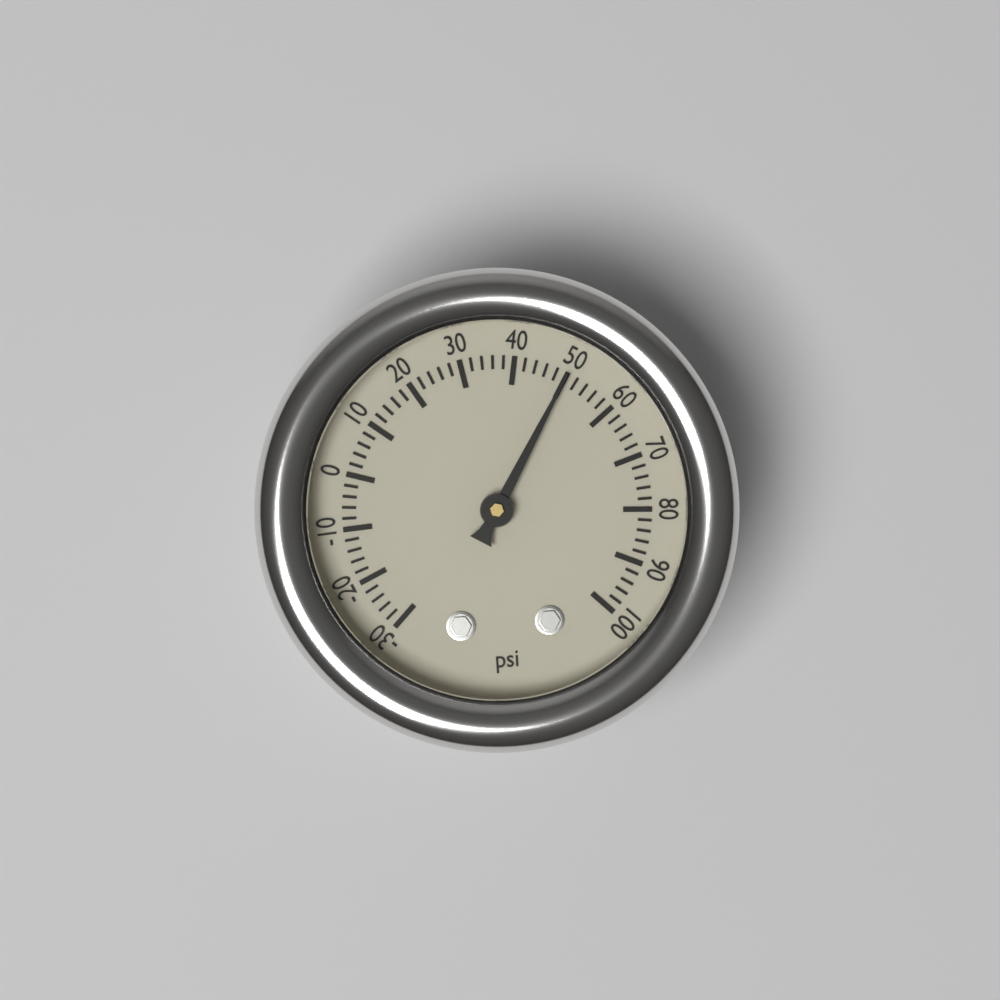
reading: 50 psi
